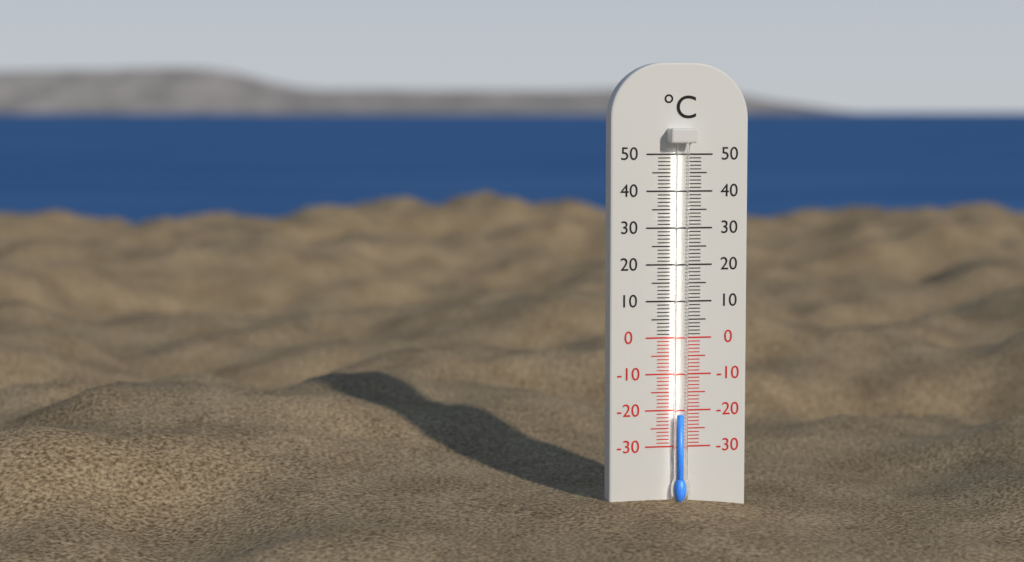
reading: -21 °C
